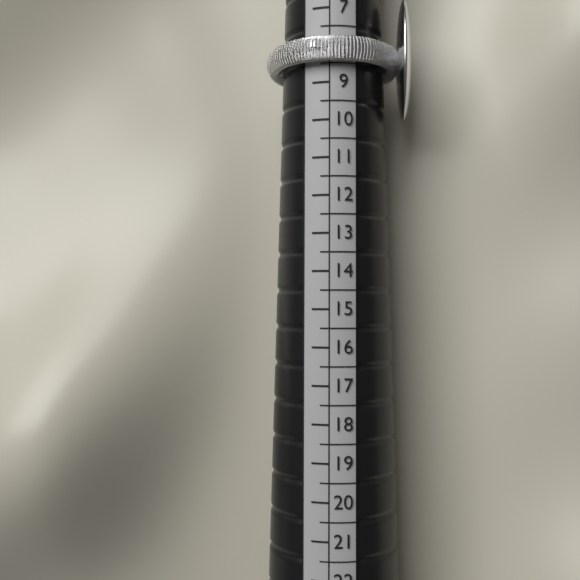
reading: 8.5 (no unit)
